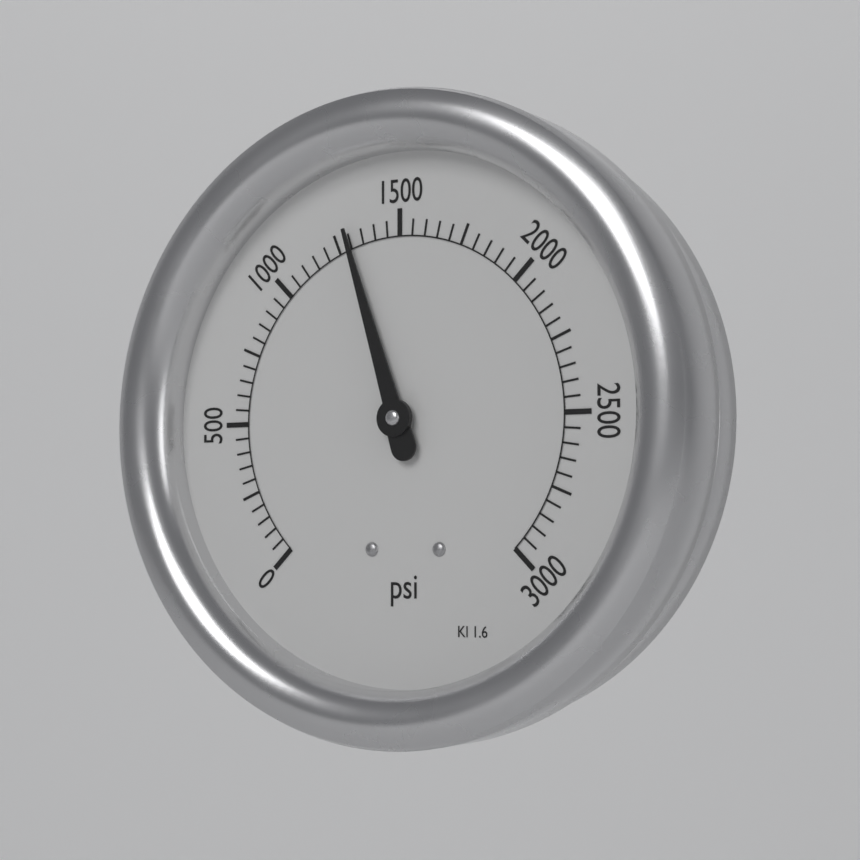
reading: 1300 psi
